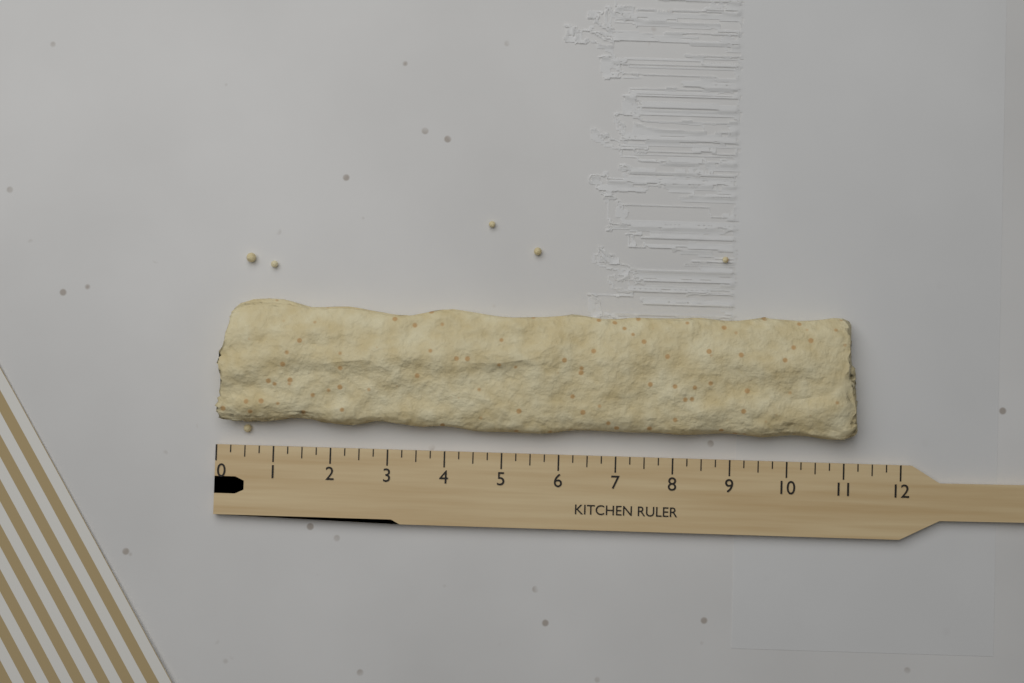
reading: 11.25 (no unit)
